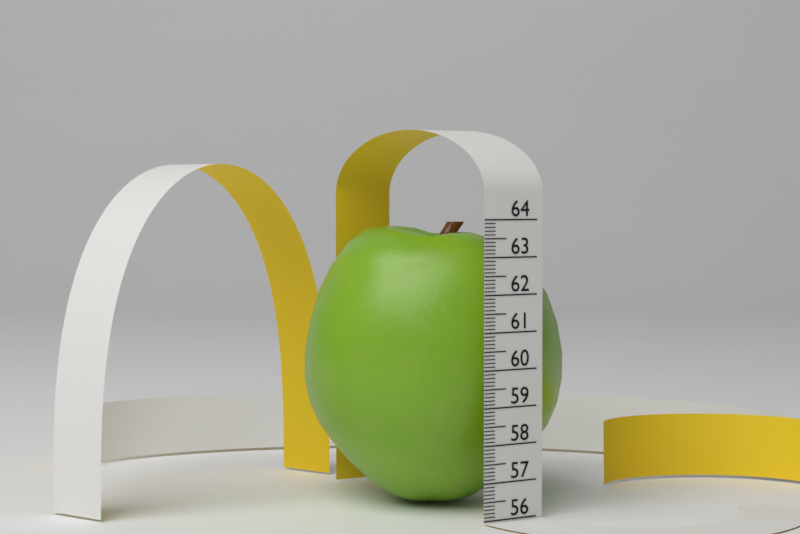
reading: 63.9 (no unit)
